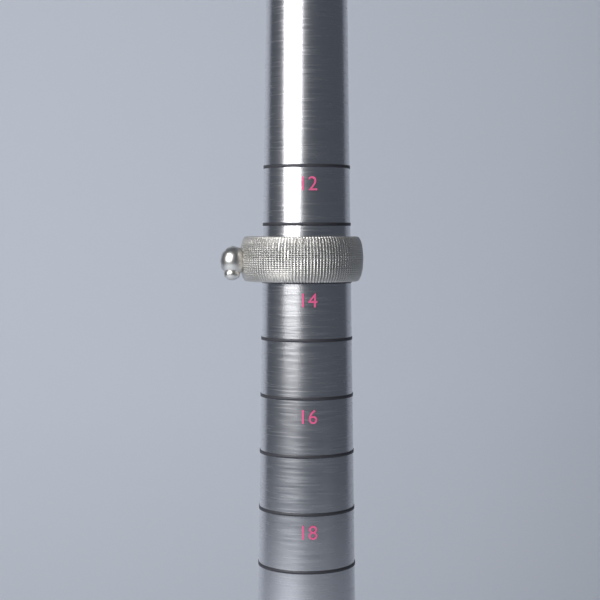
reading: 14 (no unit)
